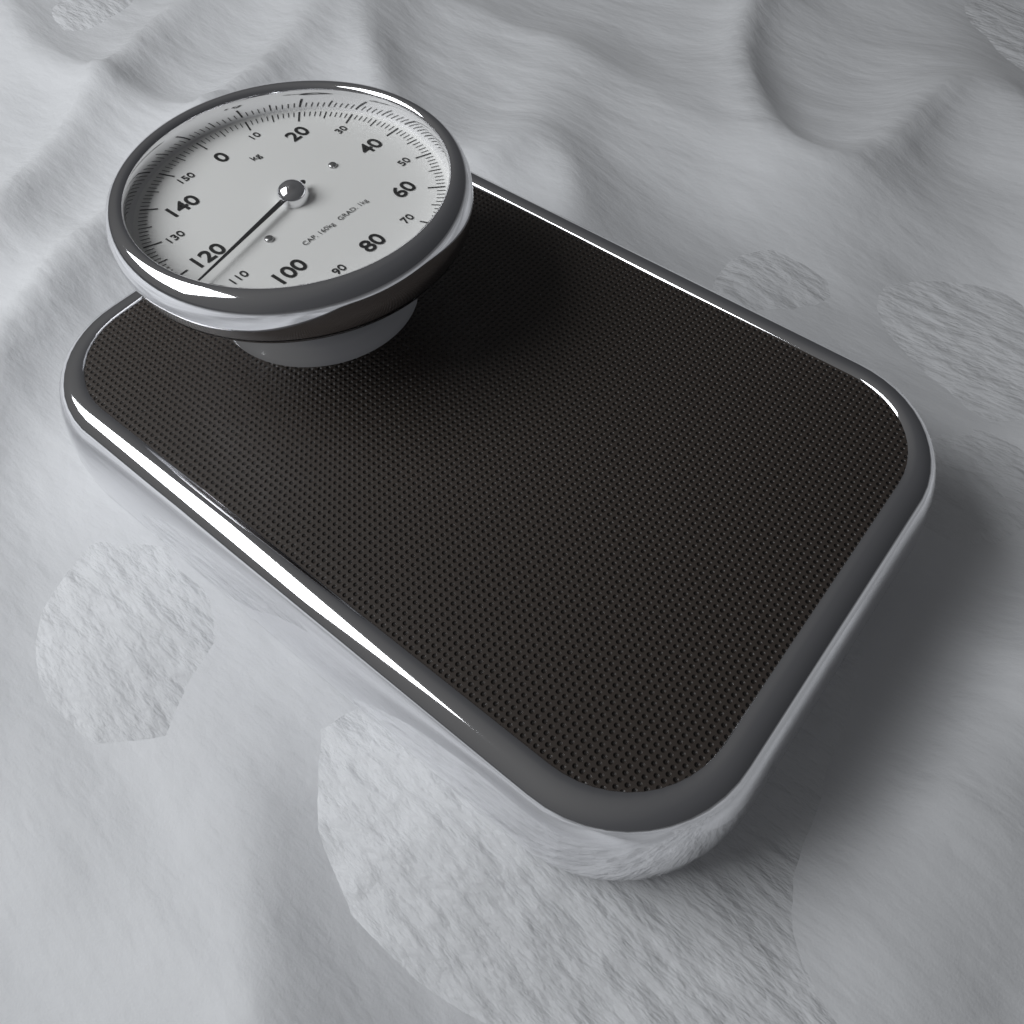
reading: 115 kg
